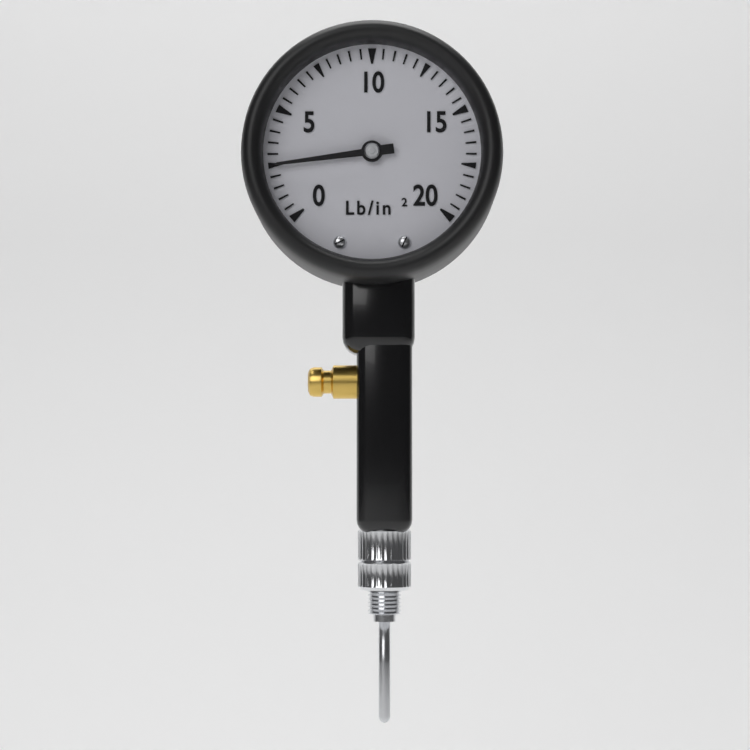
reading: 2.5 lb/in²
